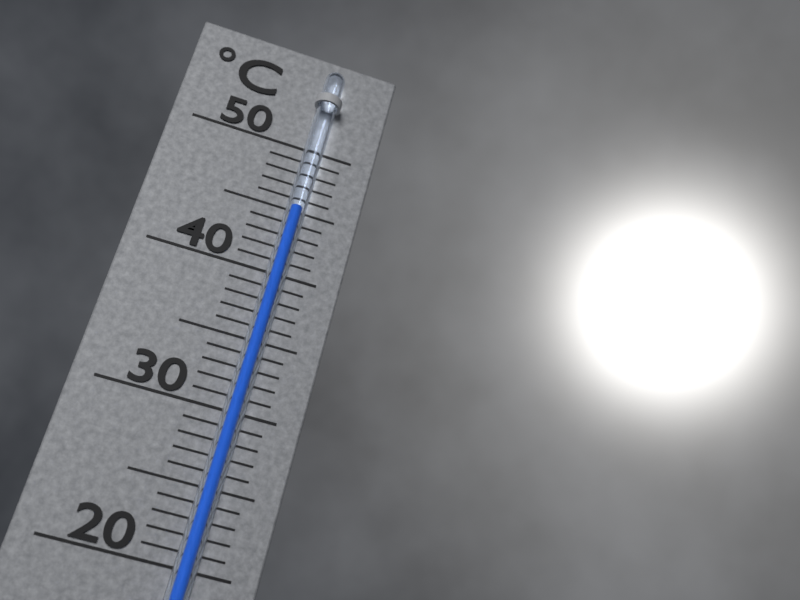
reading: 45 °C
